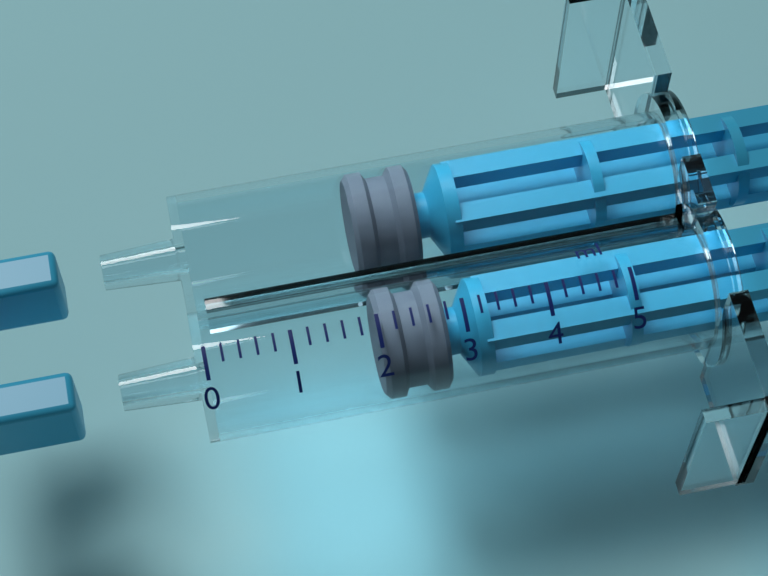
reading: 2.0 ml
